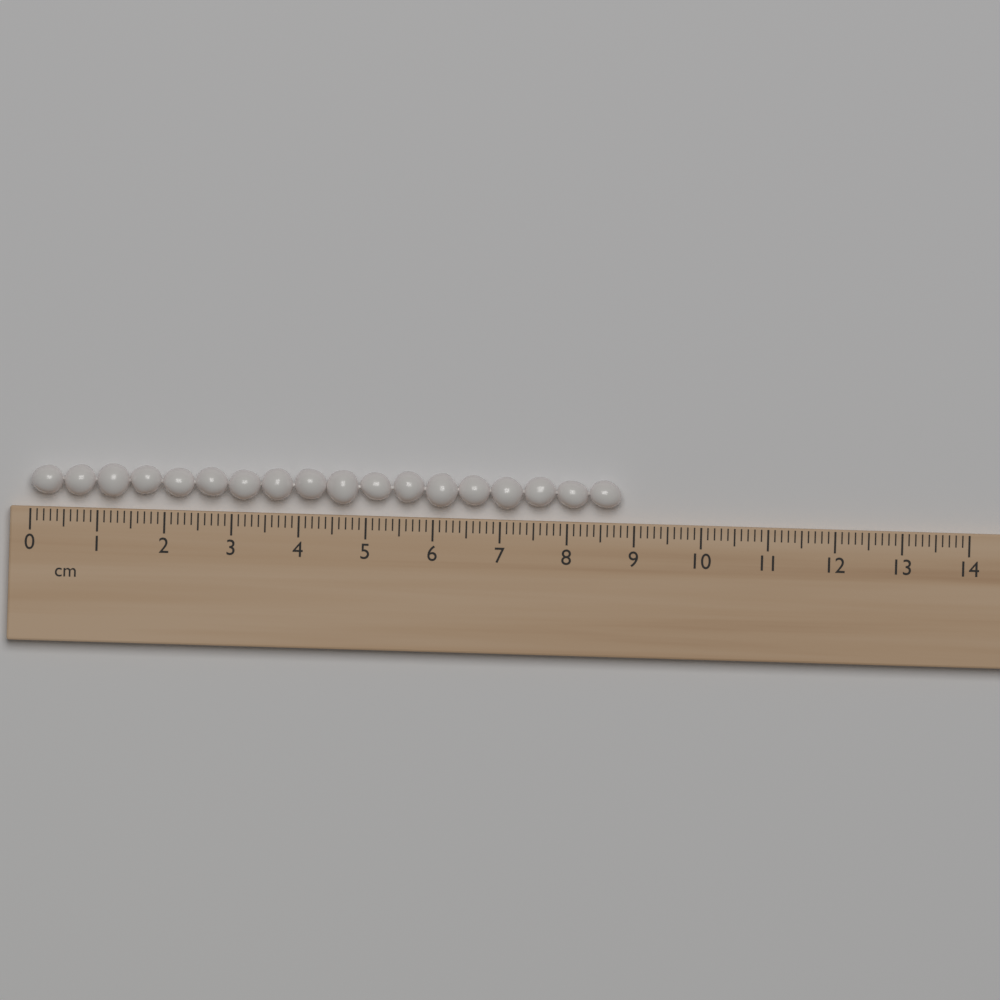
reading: 8.8 cm
